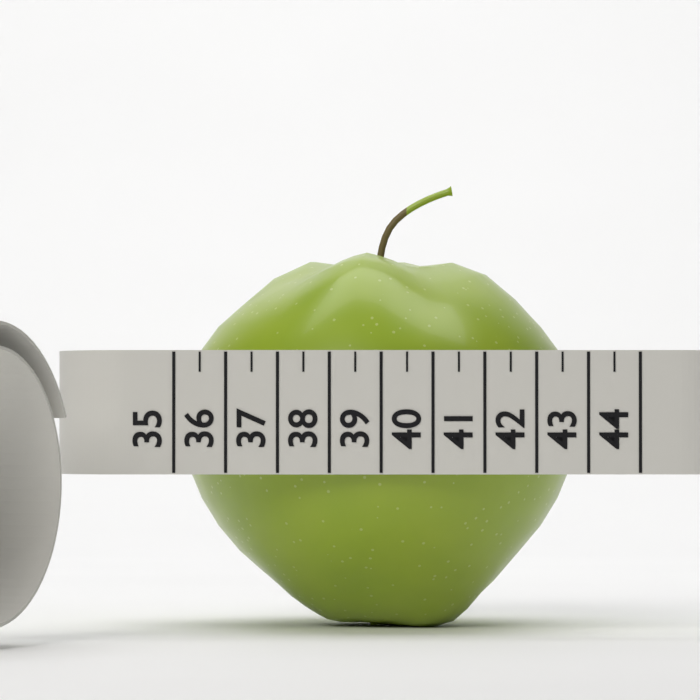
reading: 43.0 (no unit)
